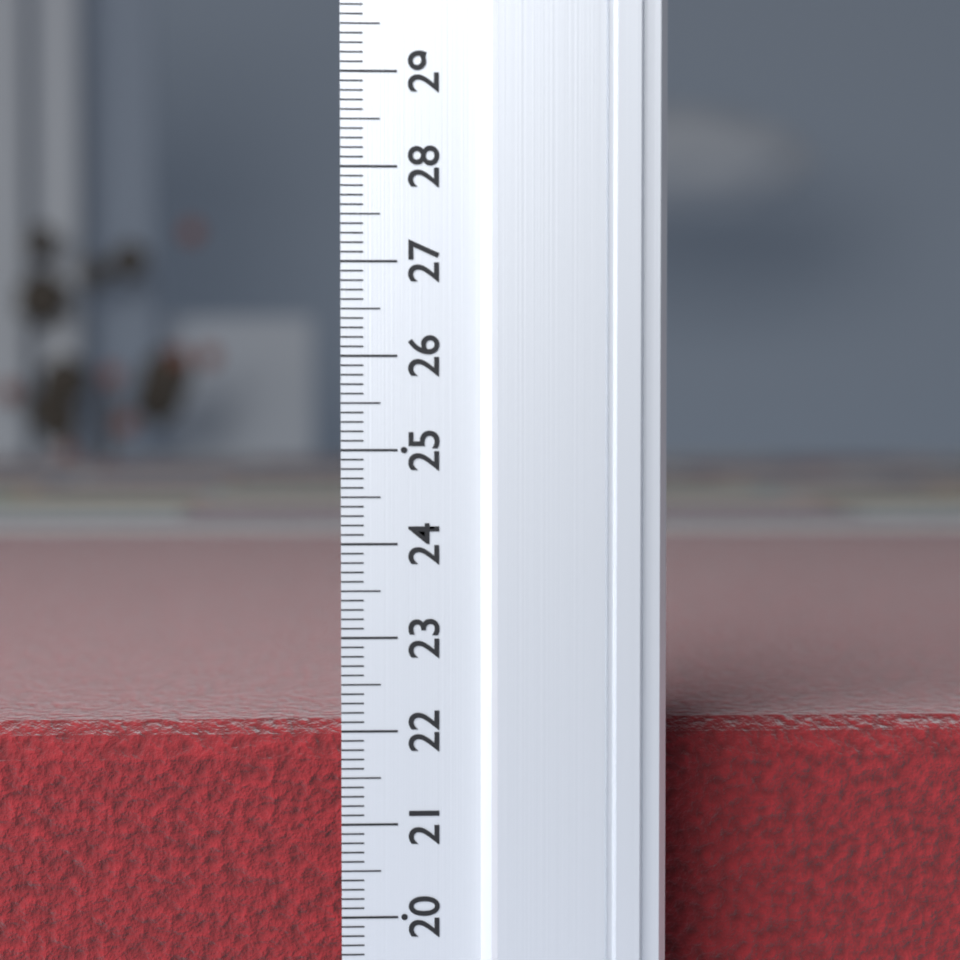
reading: 21.9 (no unit)
